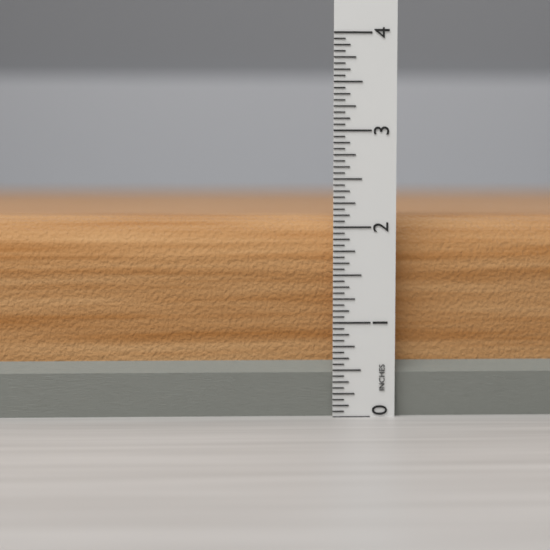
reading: 2.1250 in
